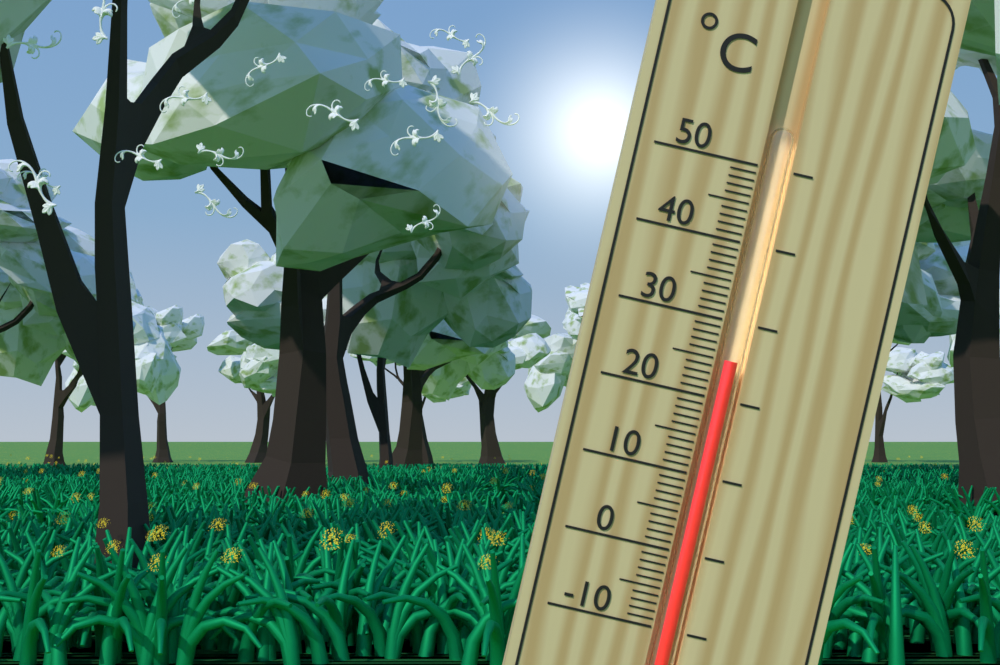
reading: 25 °C
